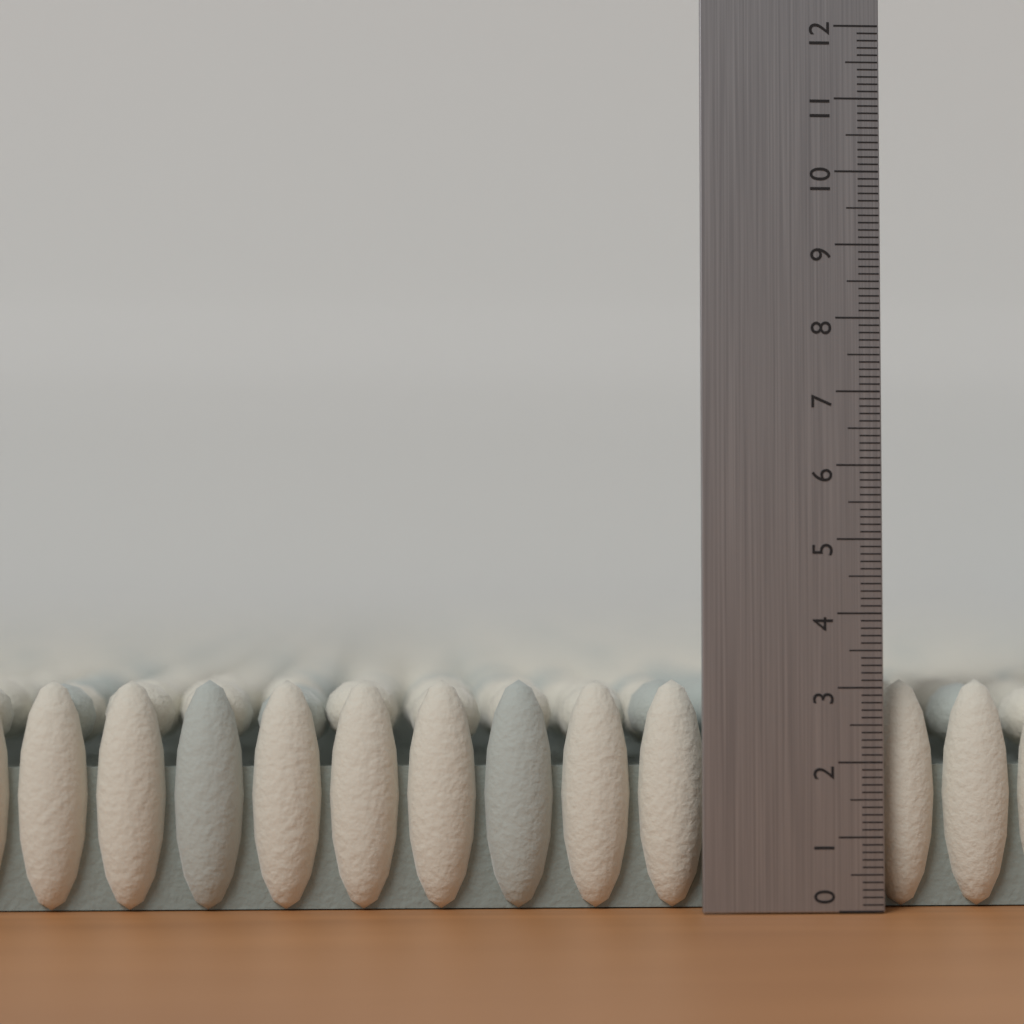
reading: 3.1 (no unit)
